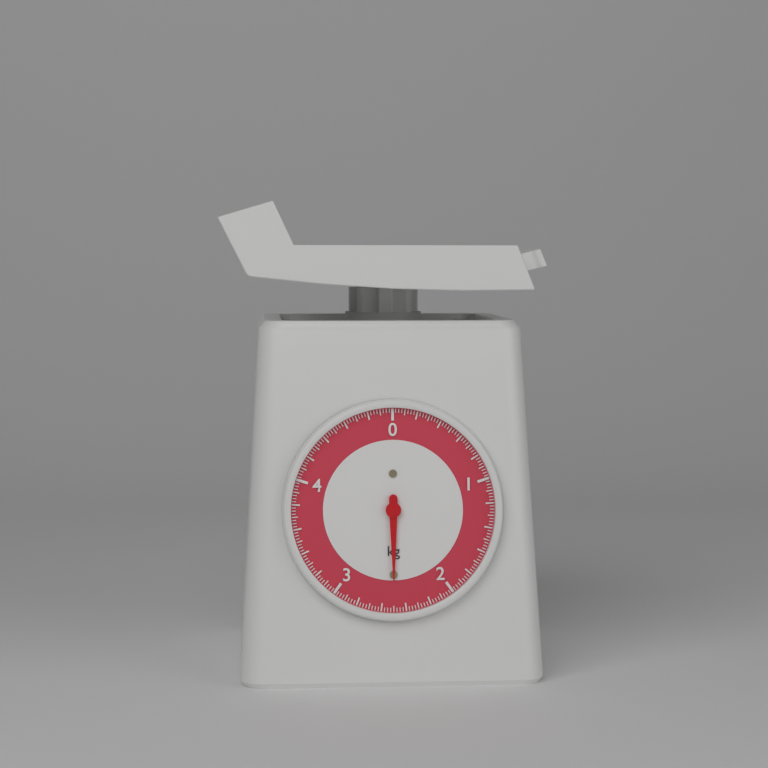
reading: 2.500 kg
